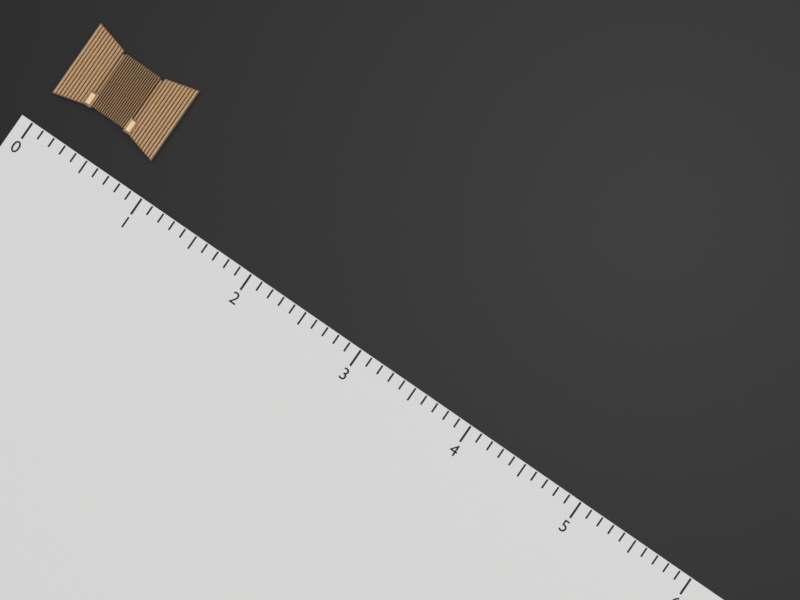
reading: 0.9 (no unit)
